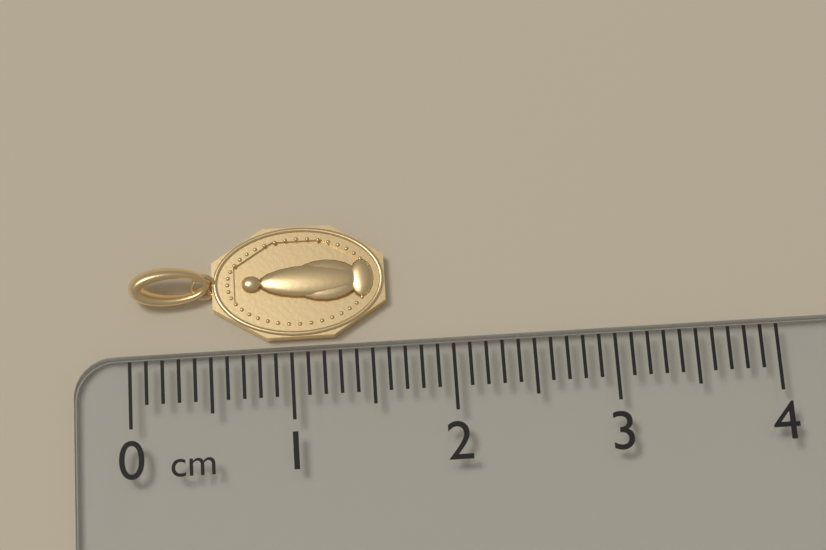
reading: 1.6 cm
